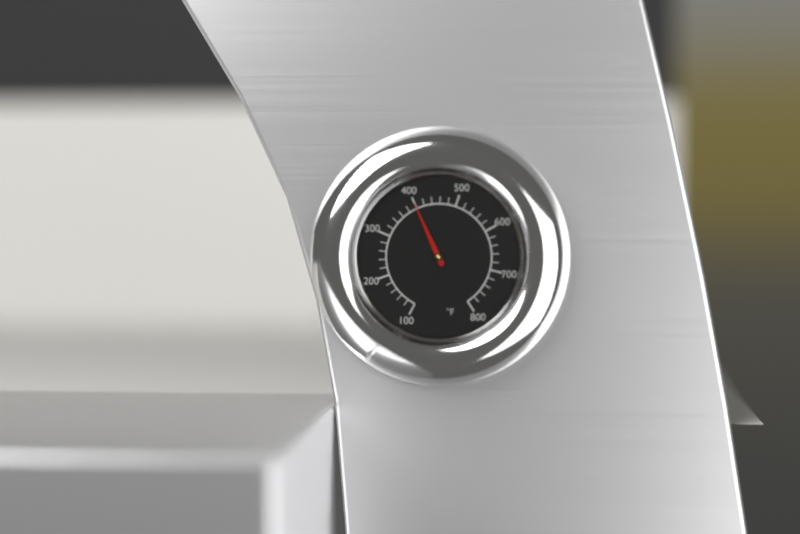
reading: 400 °F
